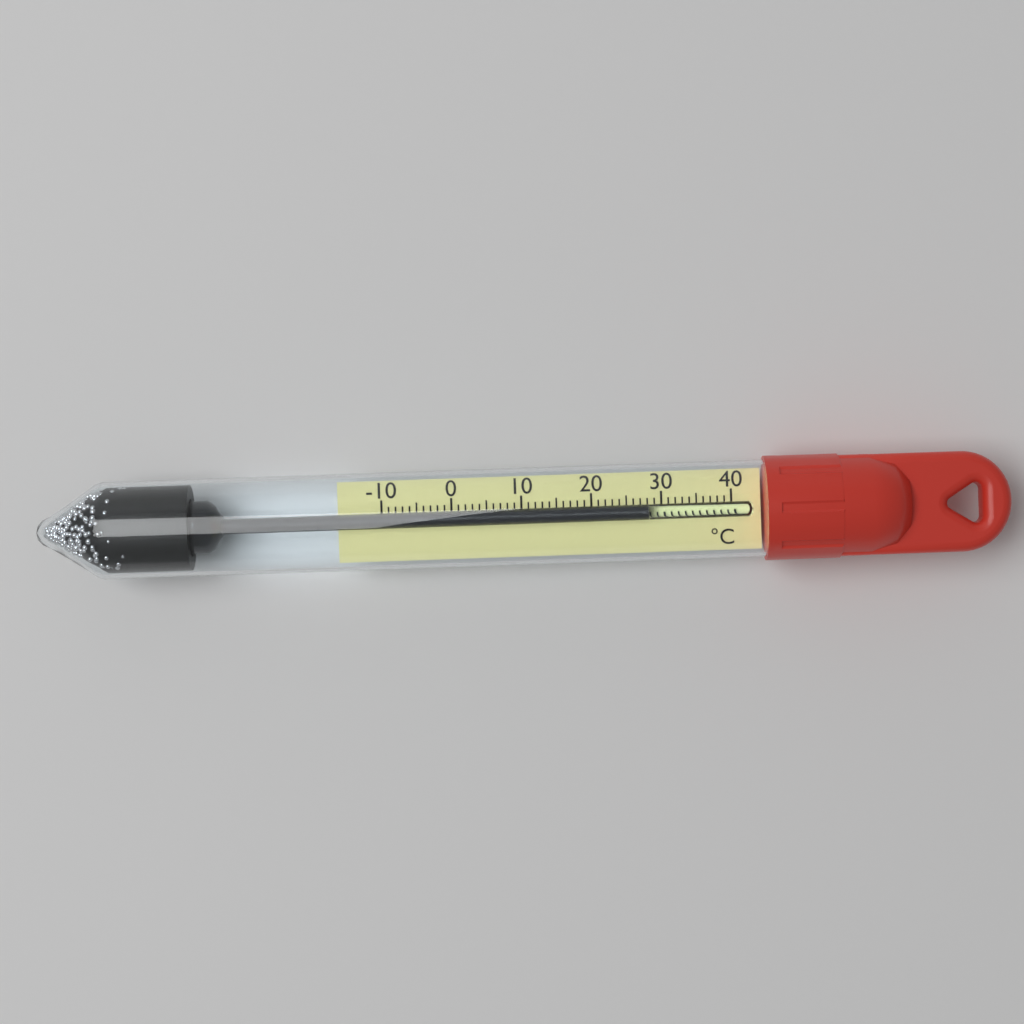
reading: 28 °C
